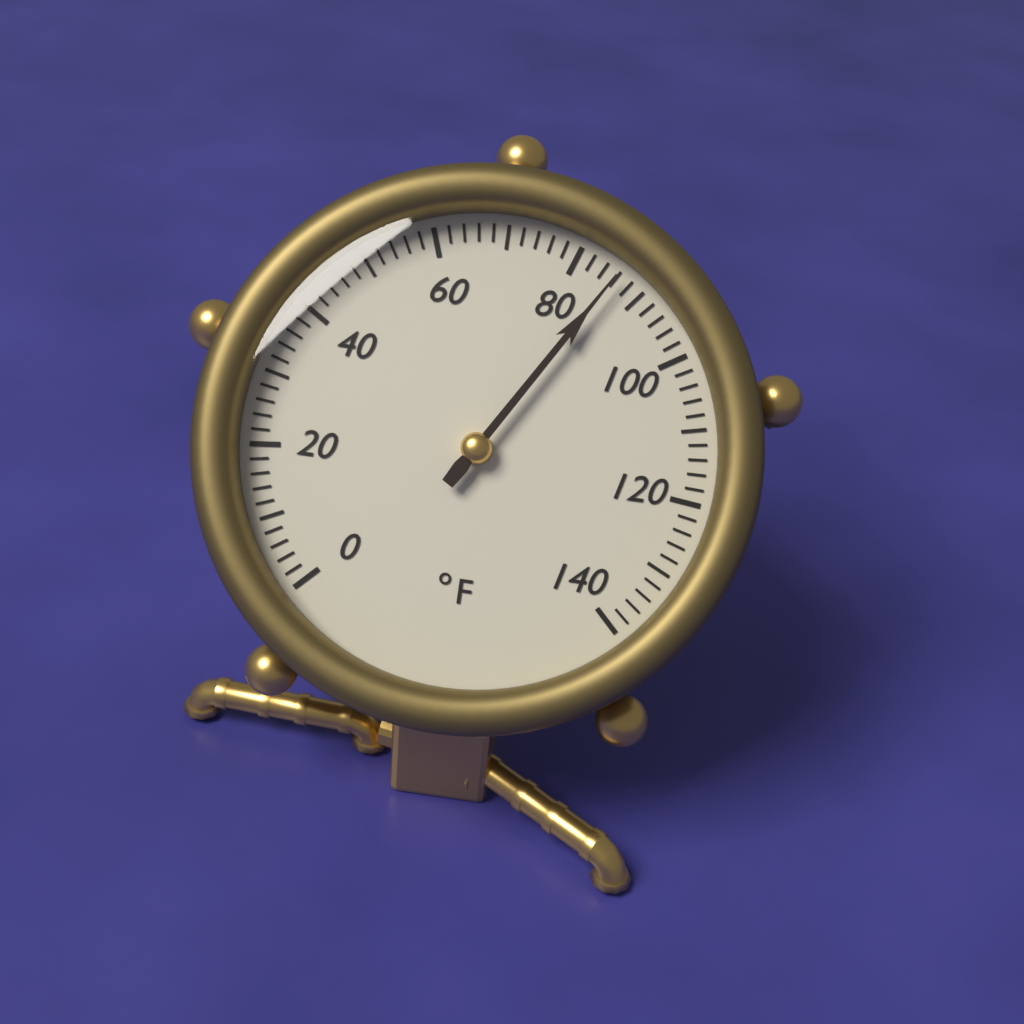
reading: 86 °F
